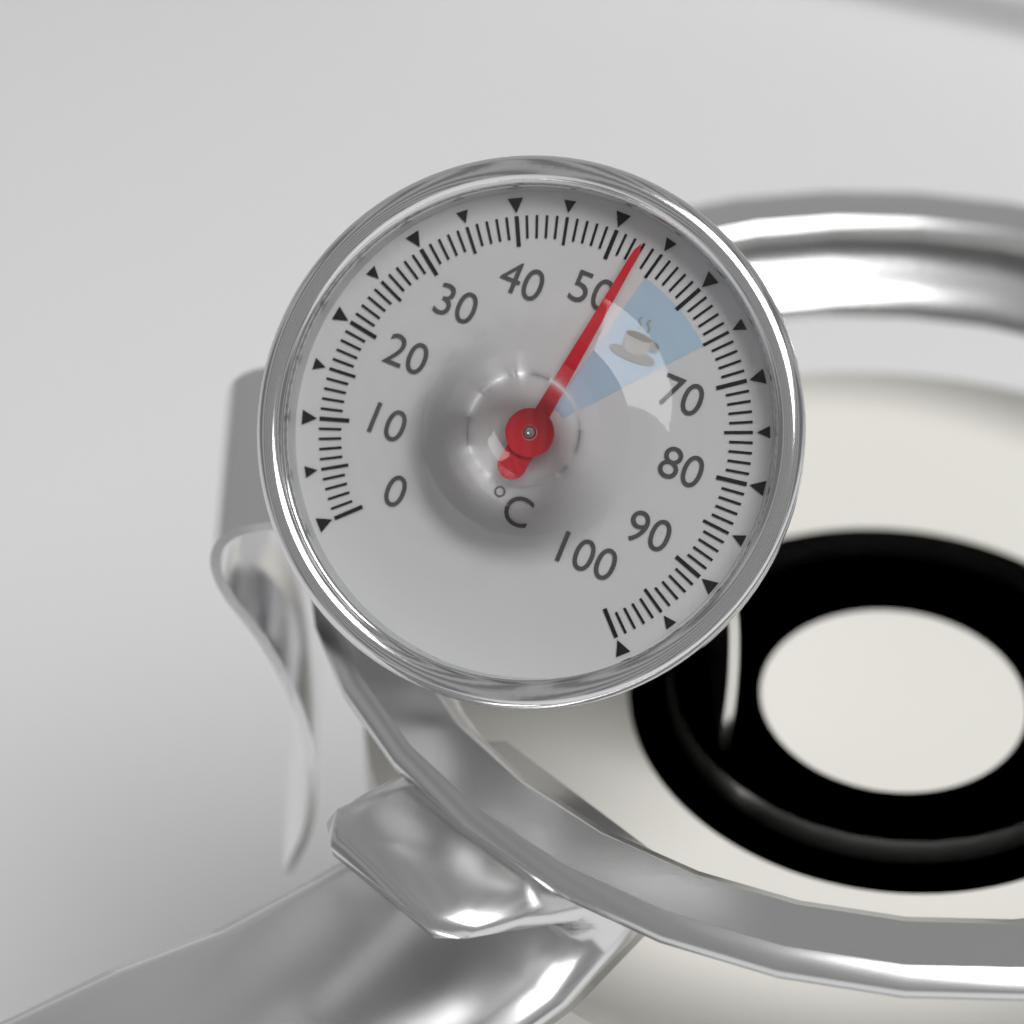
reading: 53 °C
